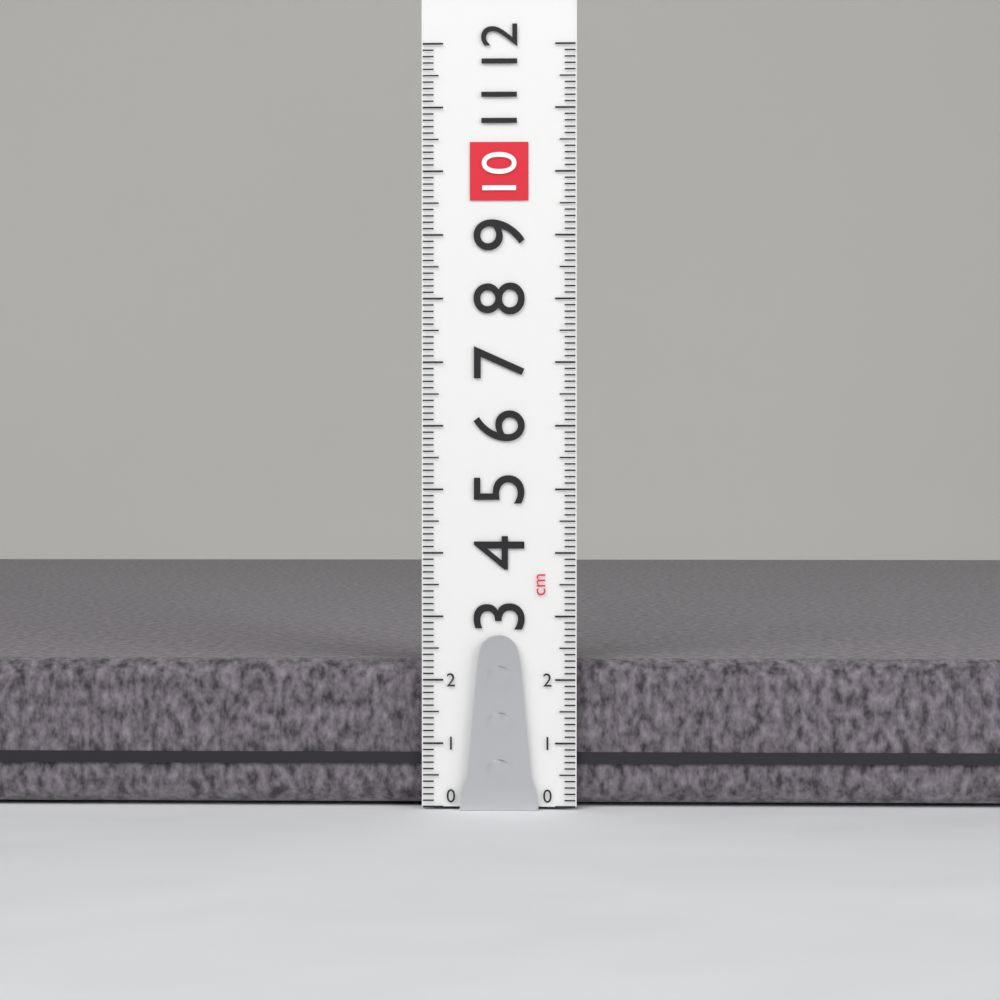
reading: 2.3 cm
